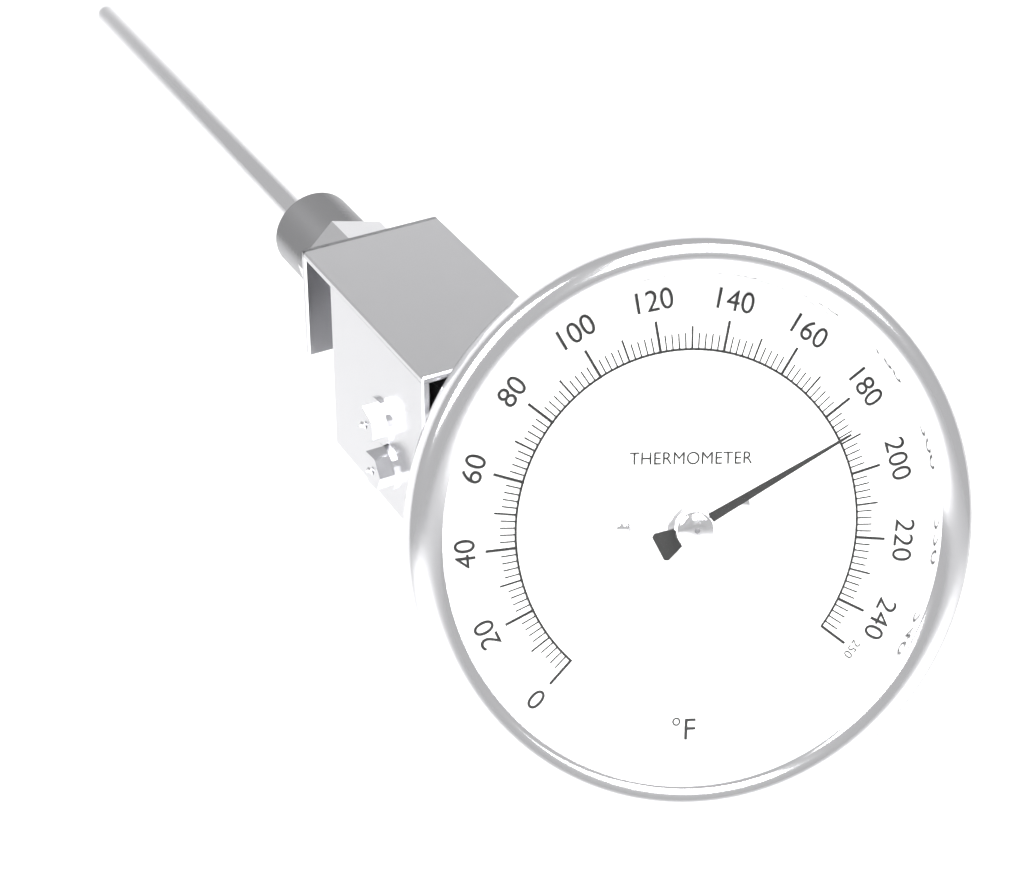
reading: 188 °F
